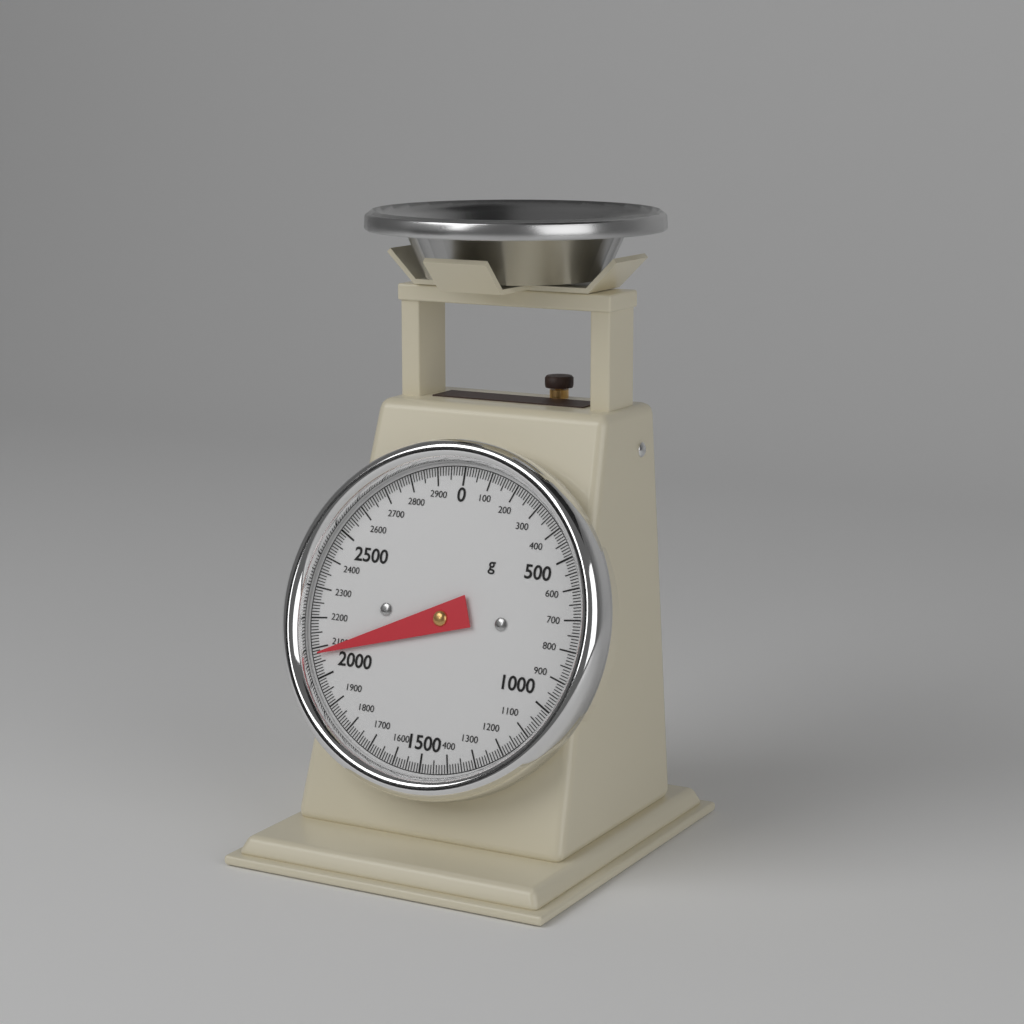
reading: 2080 g
